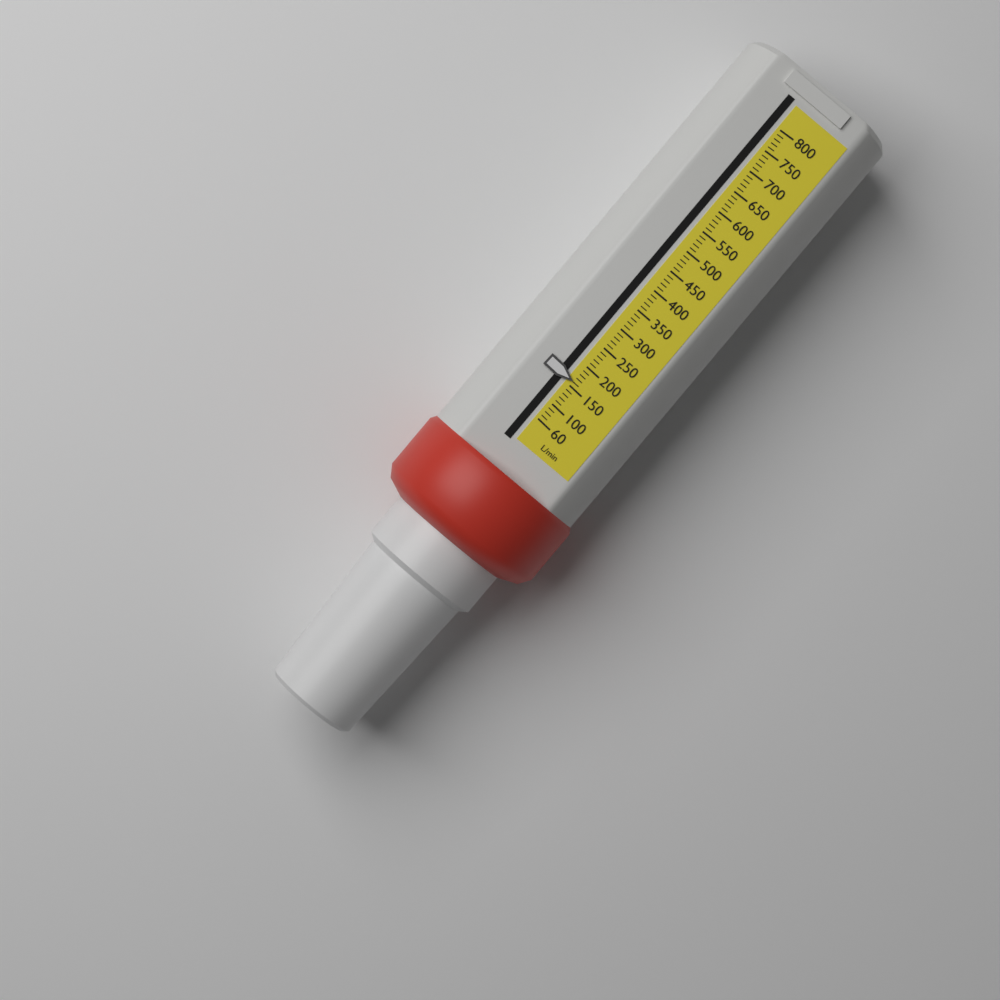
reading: 160 L/min
